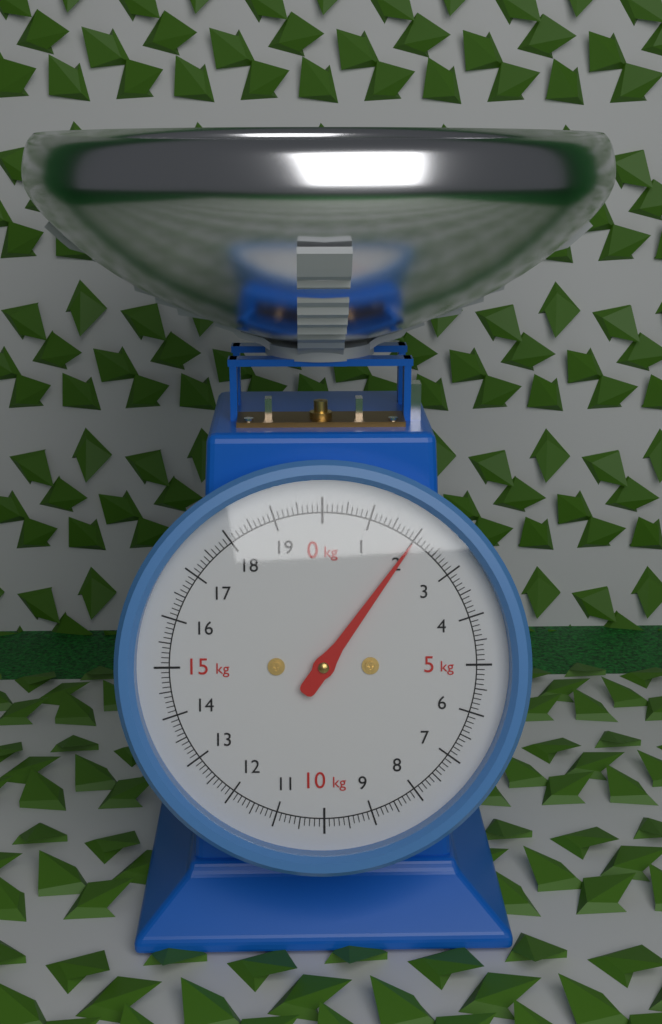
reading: 2.0 kg
